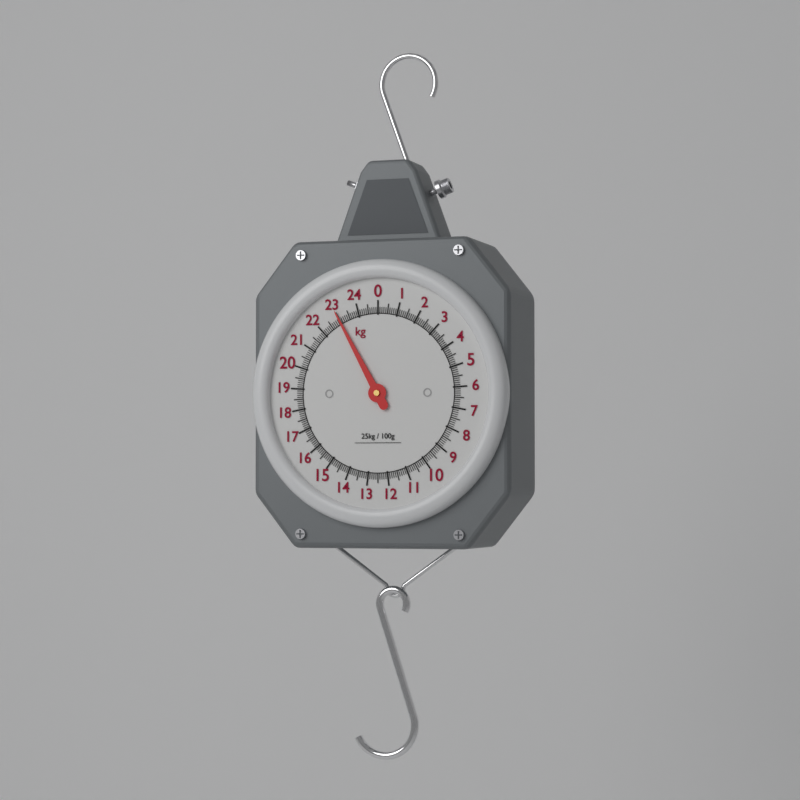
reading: 23.0 kg
